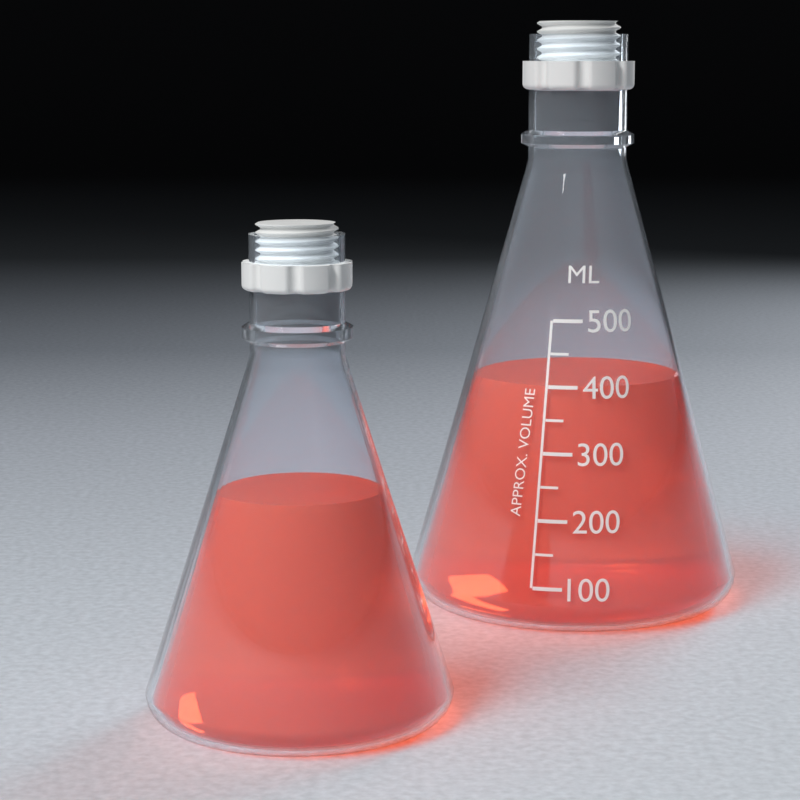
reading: 400 ml
